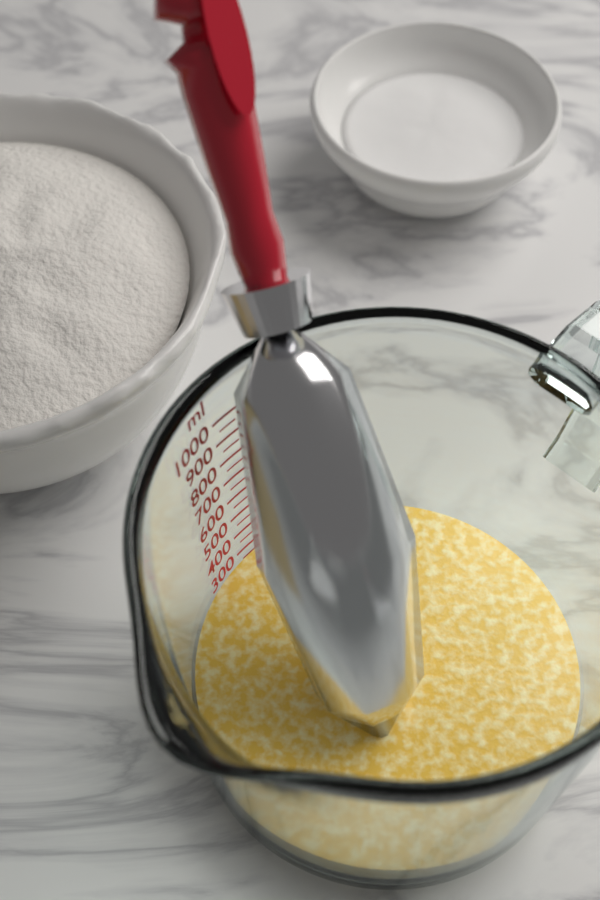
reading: 250 ml
